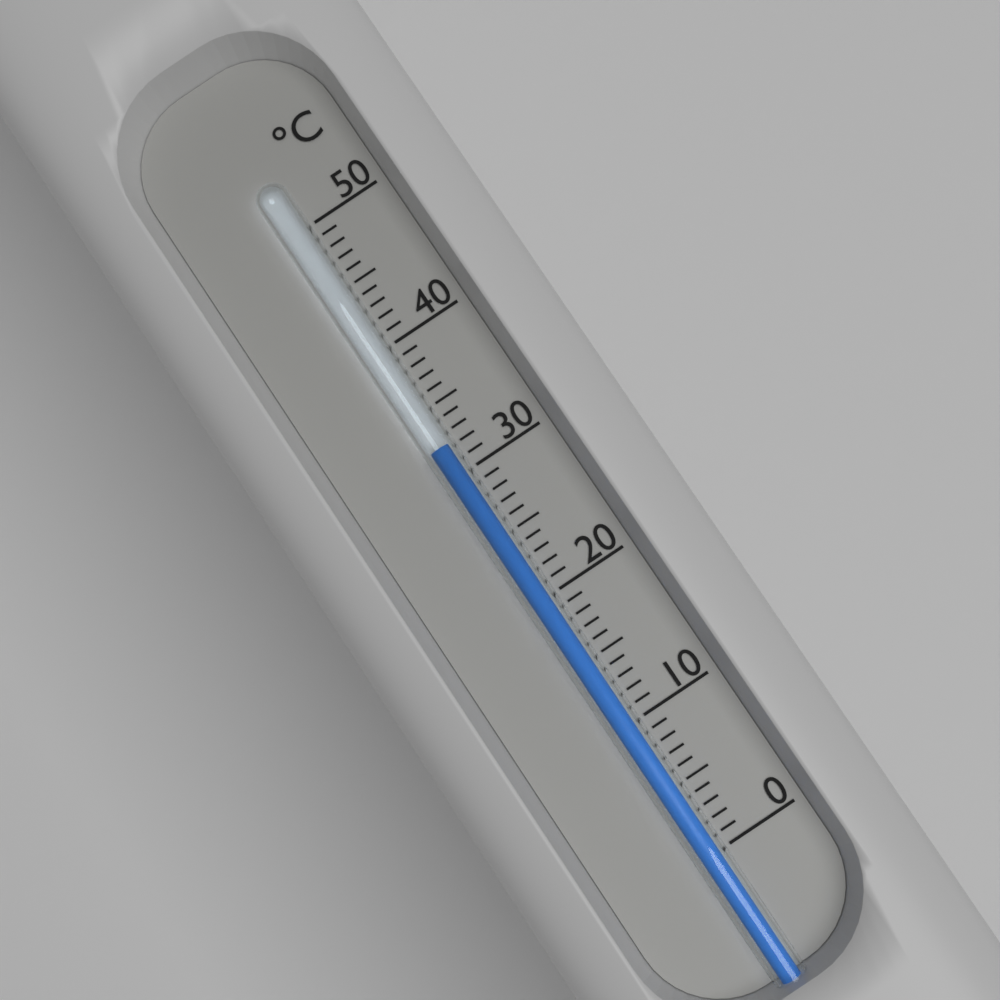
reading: 32 °C
